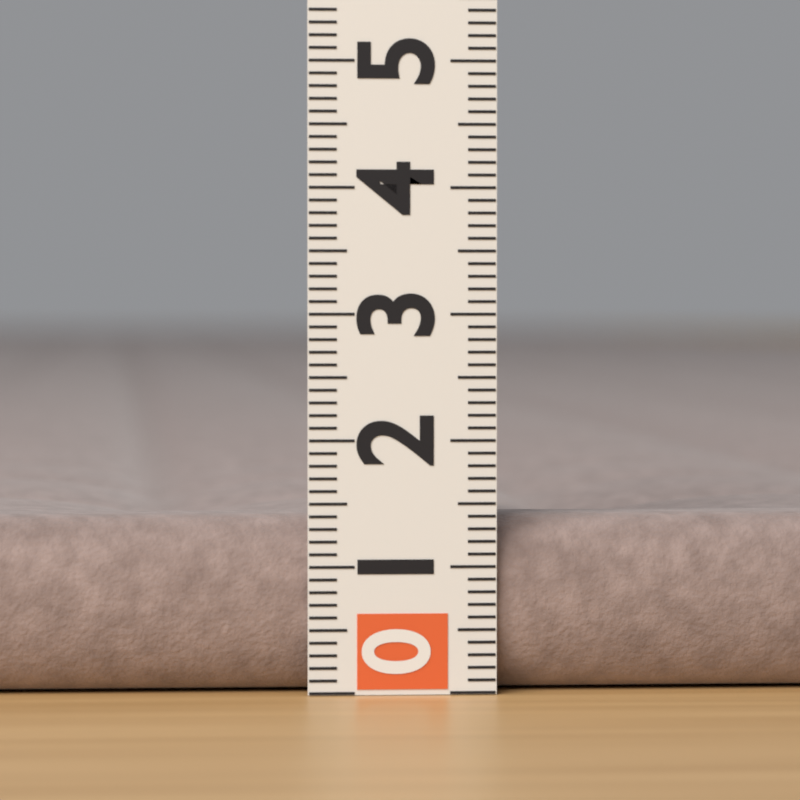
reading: 1.4 (no unit)
